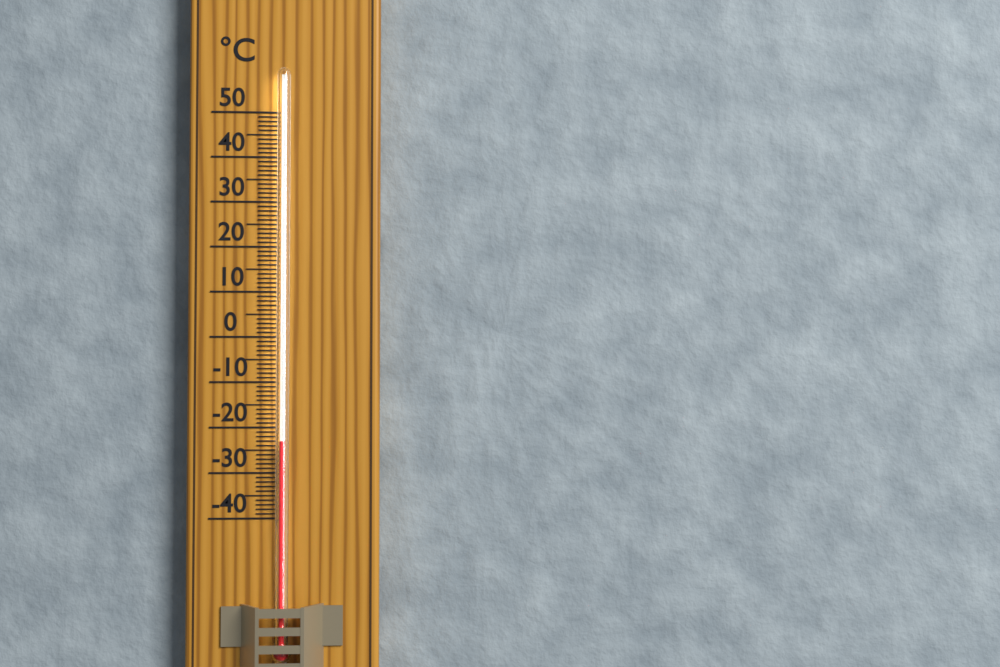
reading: -23 °C
